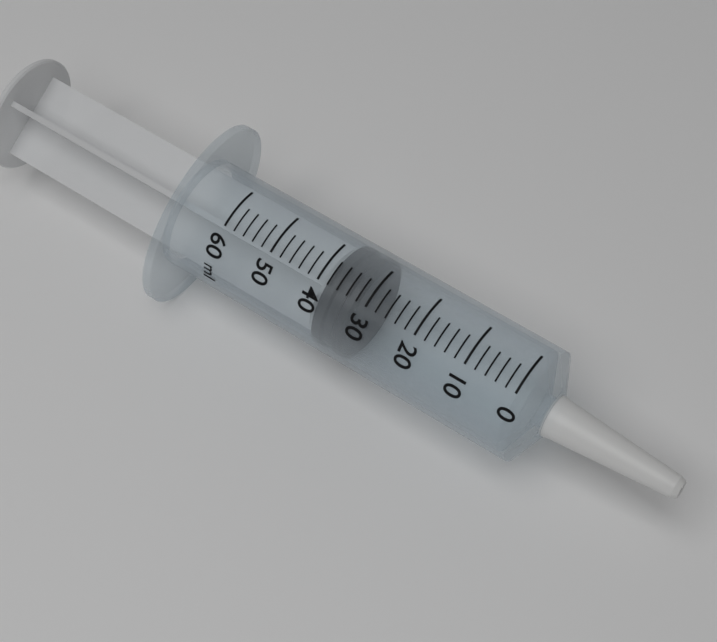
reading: 32 ml
